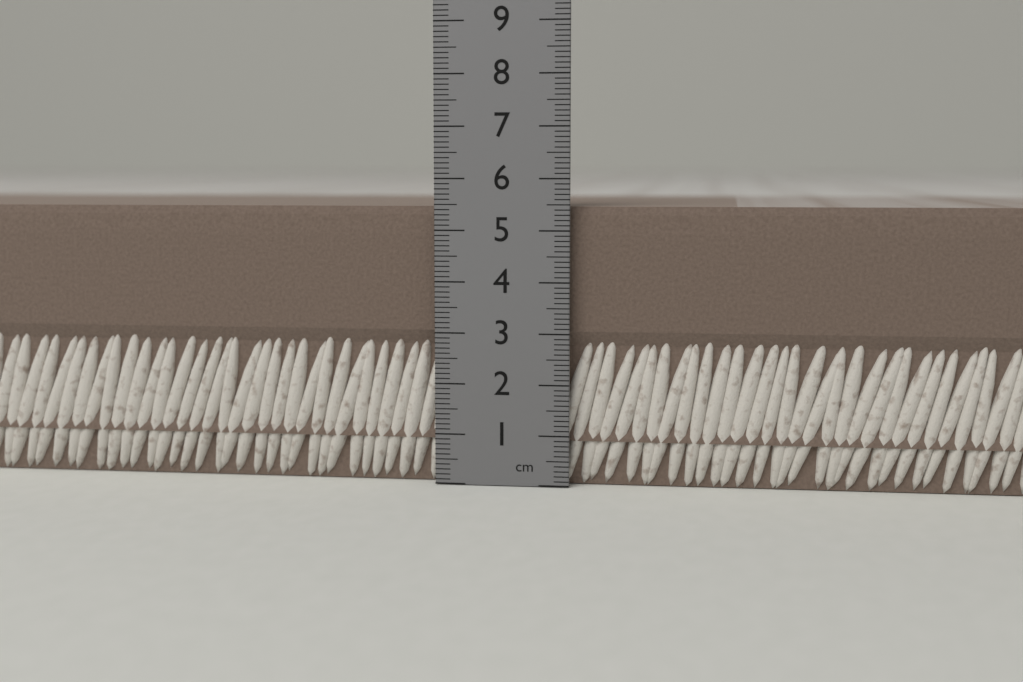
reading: 5.5 cm
